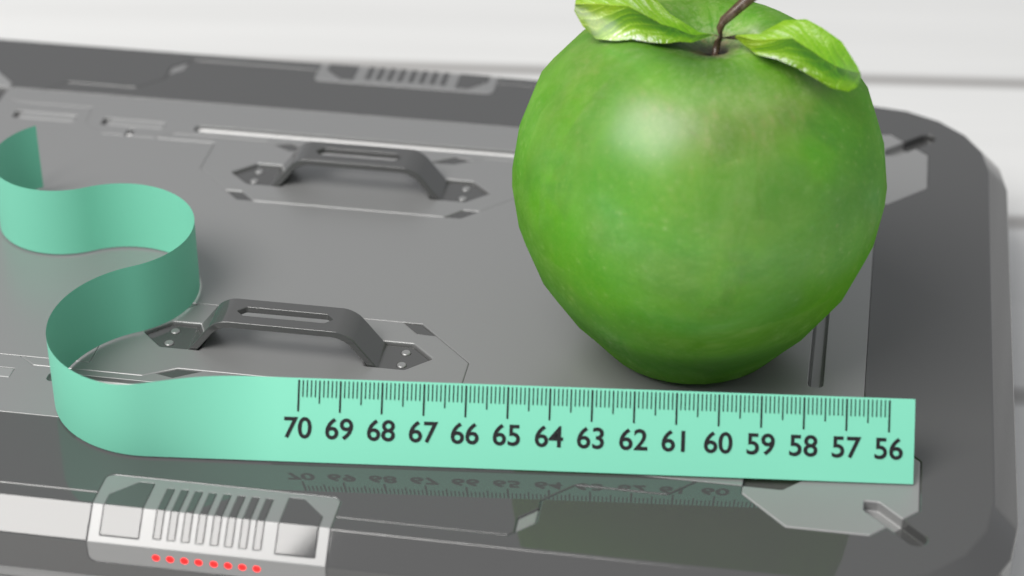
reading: 65.2 (no unit)
